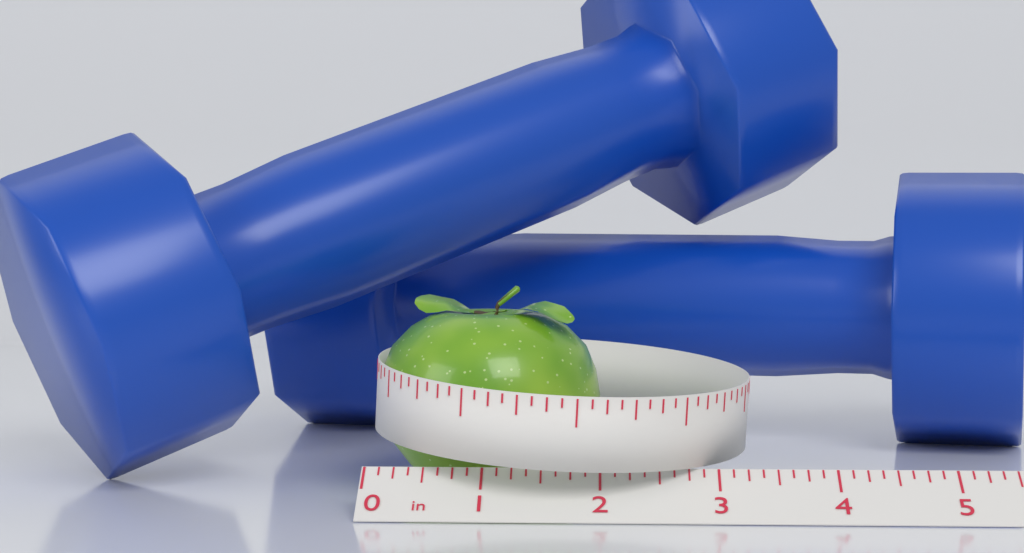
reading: 2.000 in
